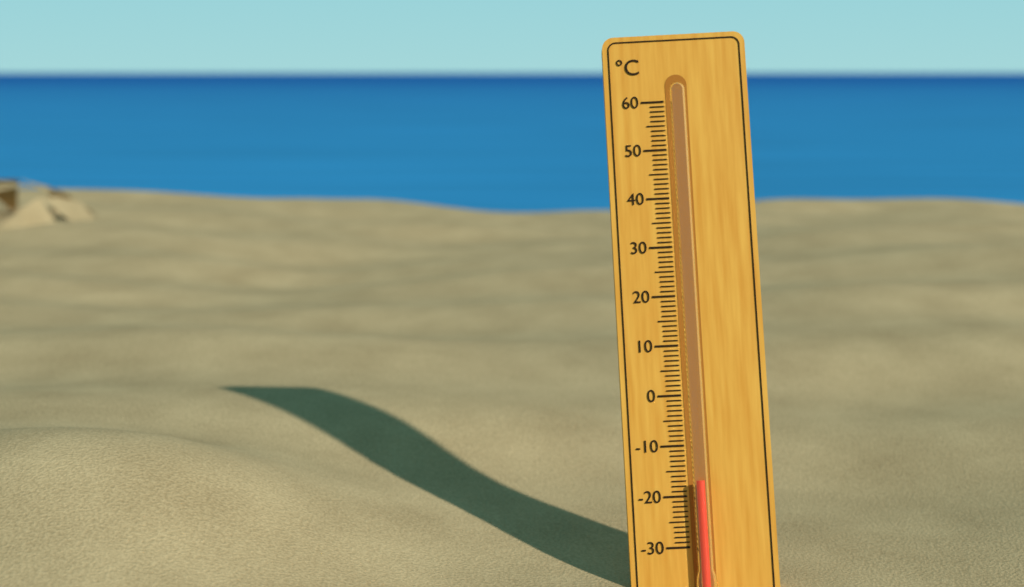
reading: -17 °C
